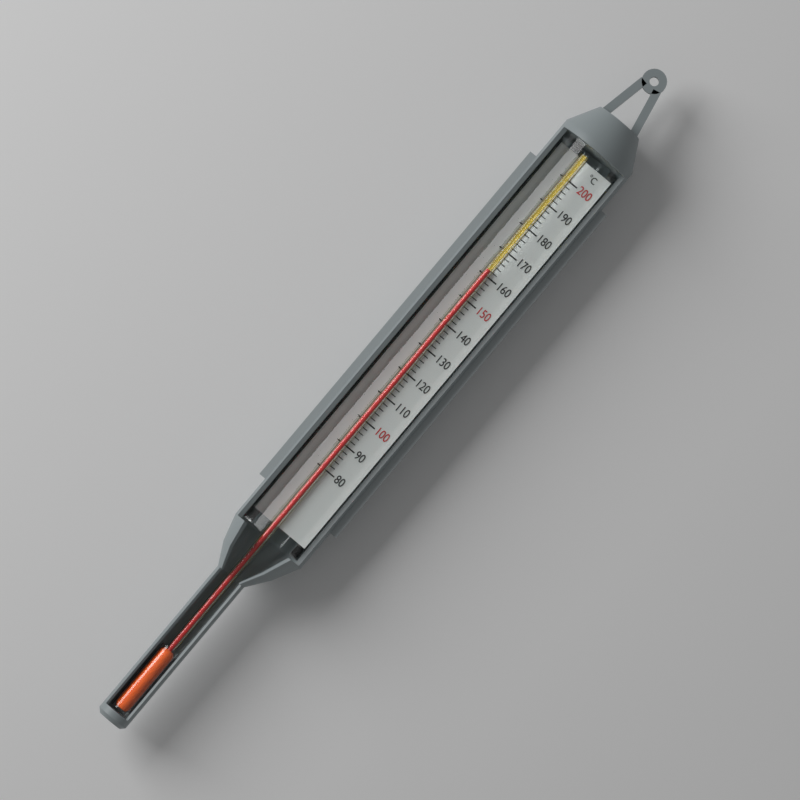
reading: 162 °C
